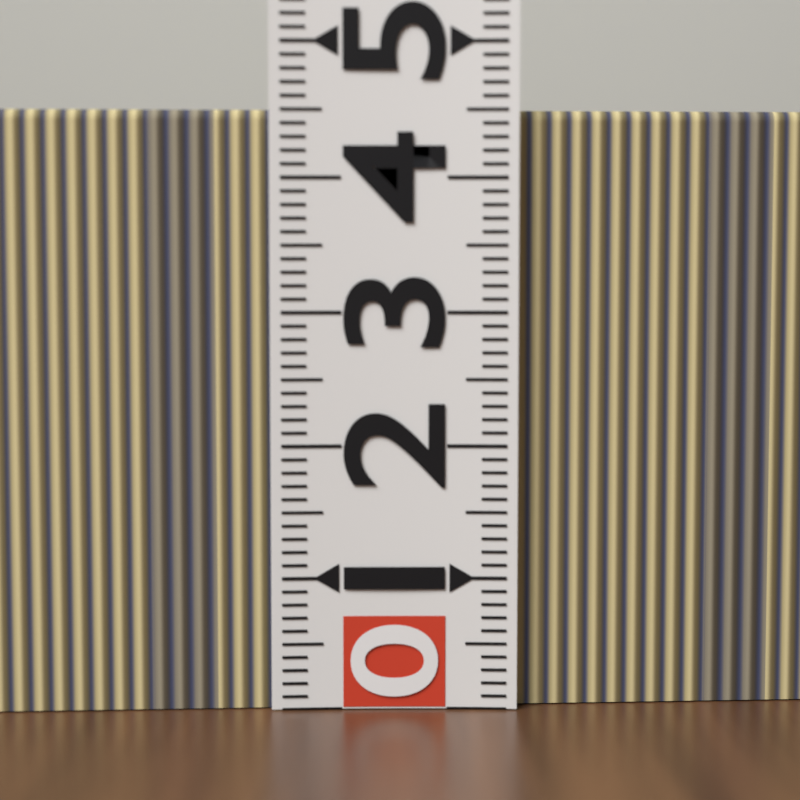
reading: 4.5 (no unit)
